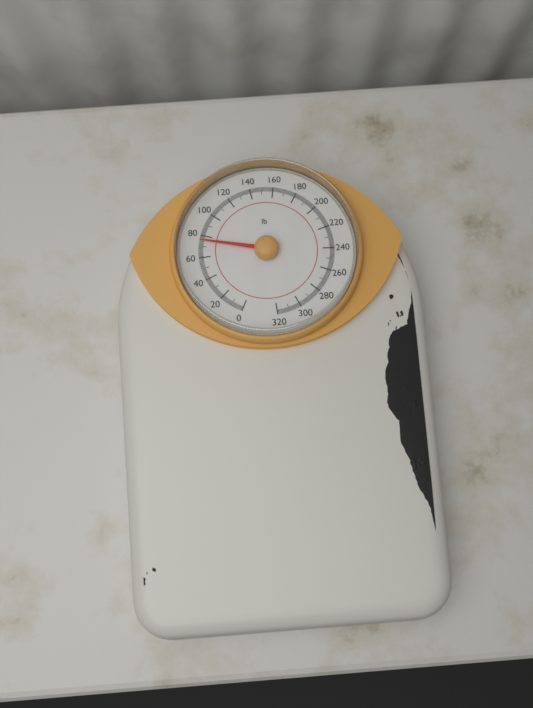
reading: 75 lb
